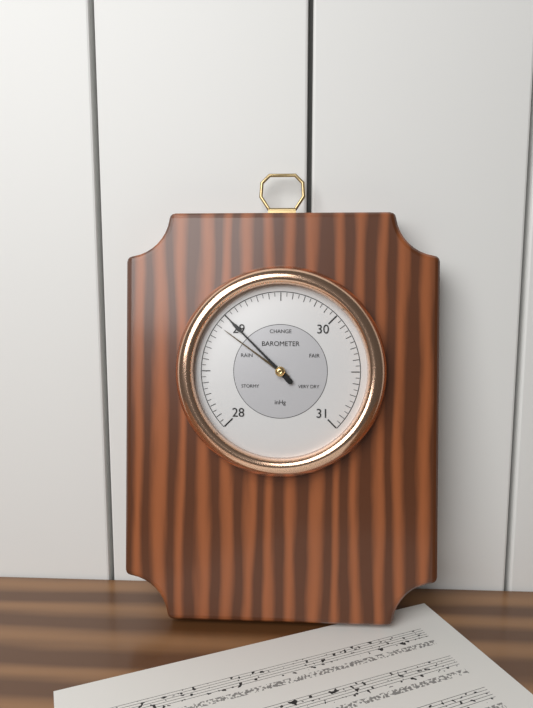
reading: 29.00 inHg
